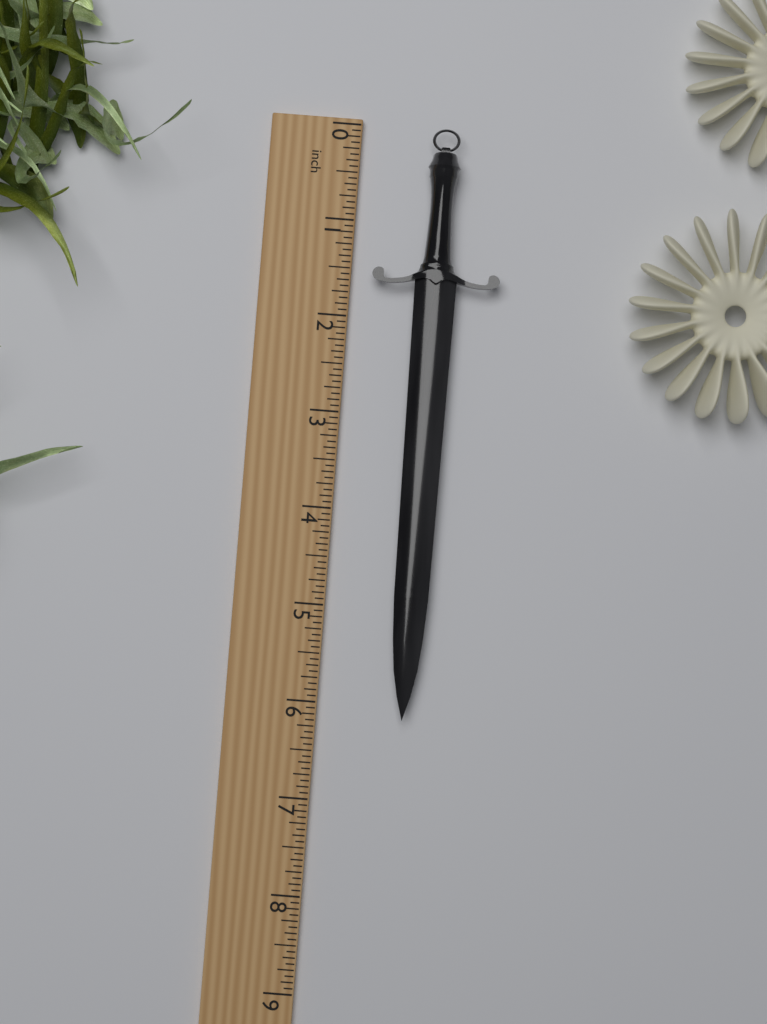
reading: 6.1250 inch
